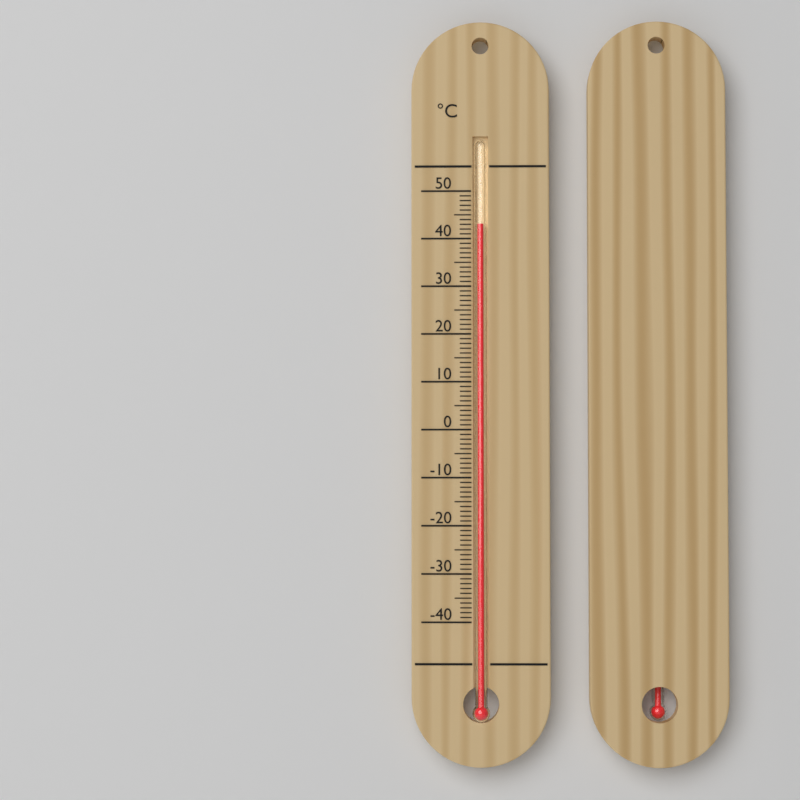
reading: 43 °C
